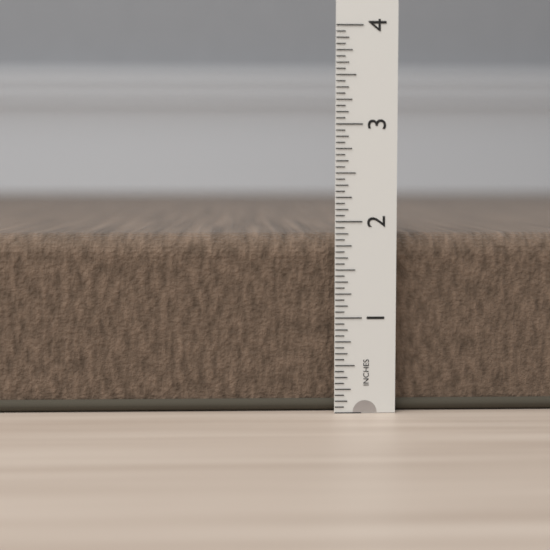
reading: 1.8750 in
